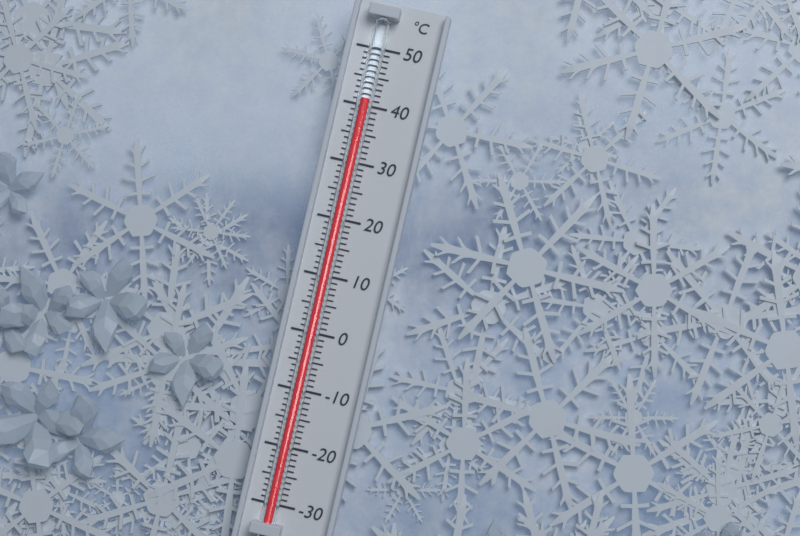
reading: 41 °C
